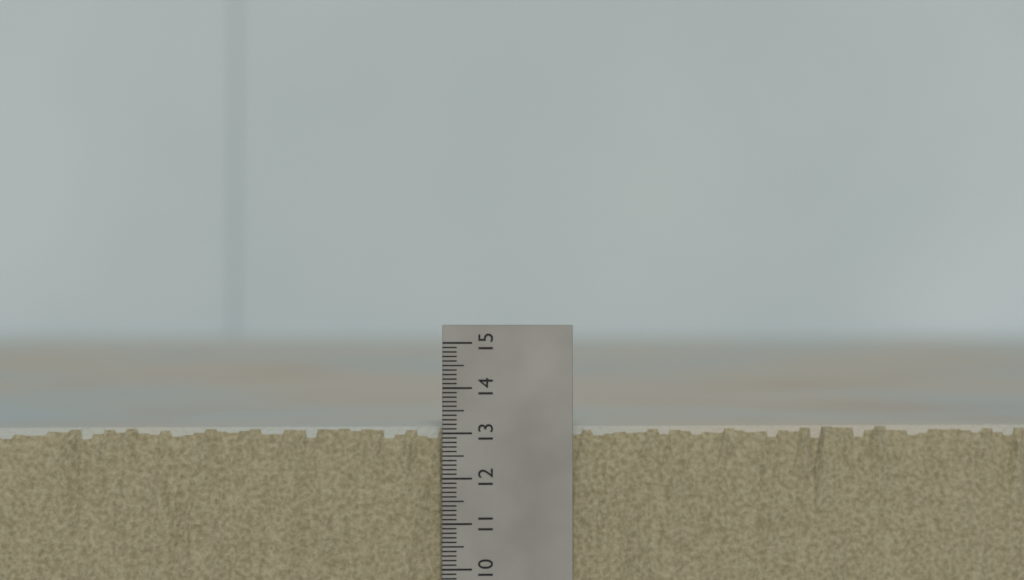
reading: 13.1 (no unit)
